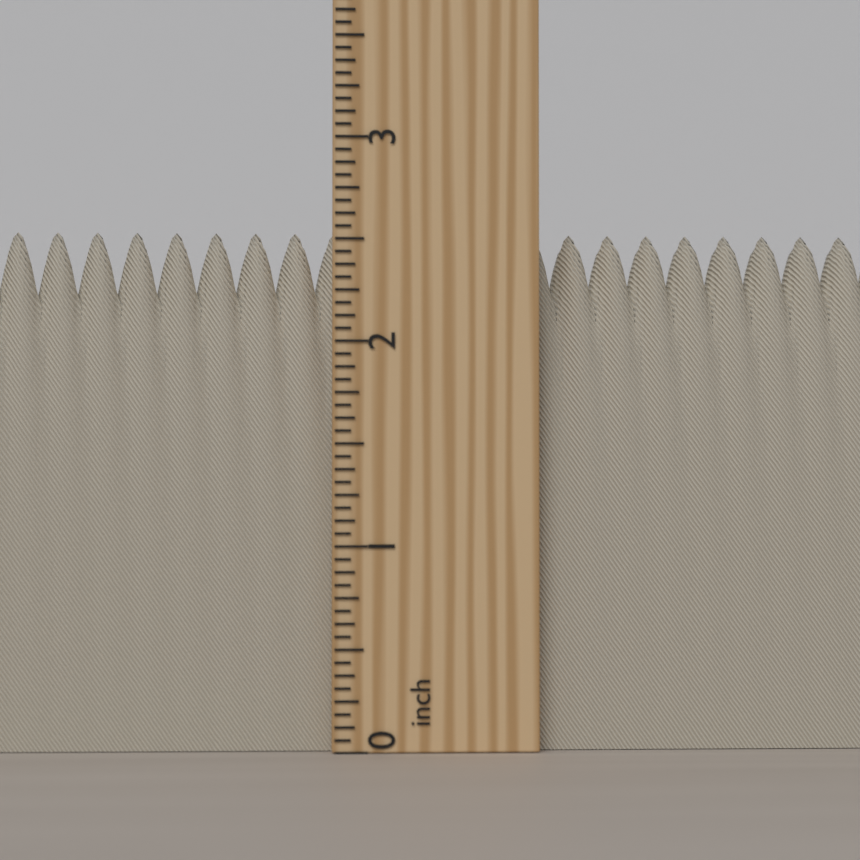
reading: 2.5625 inch
